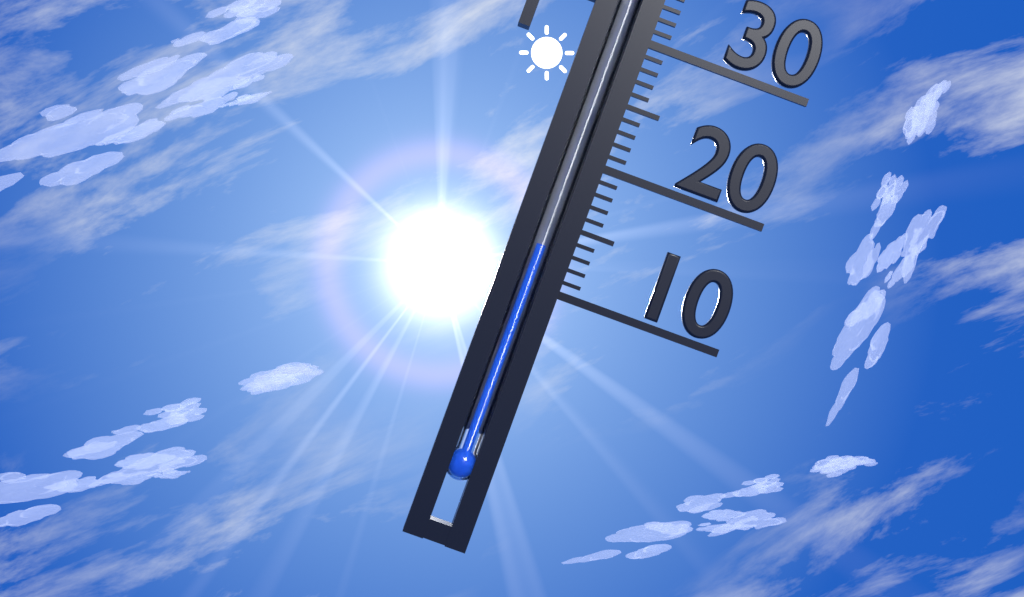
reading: 13 °C
